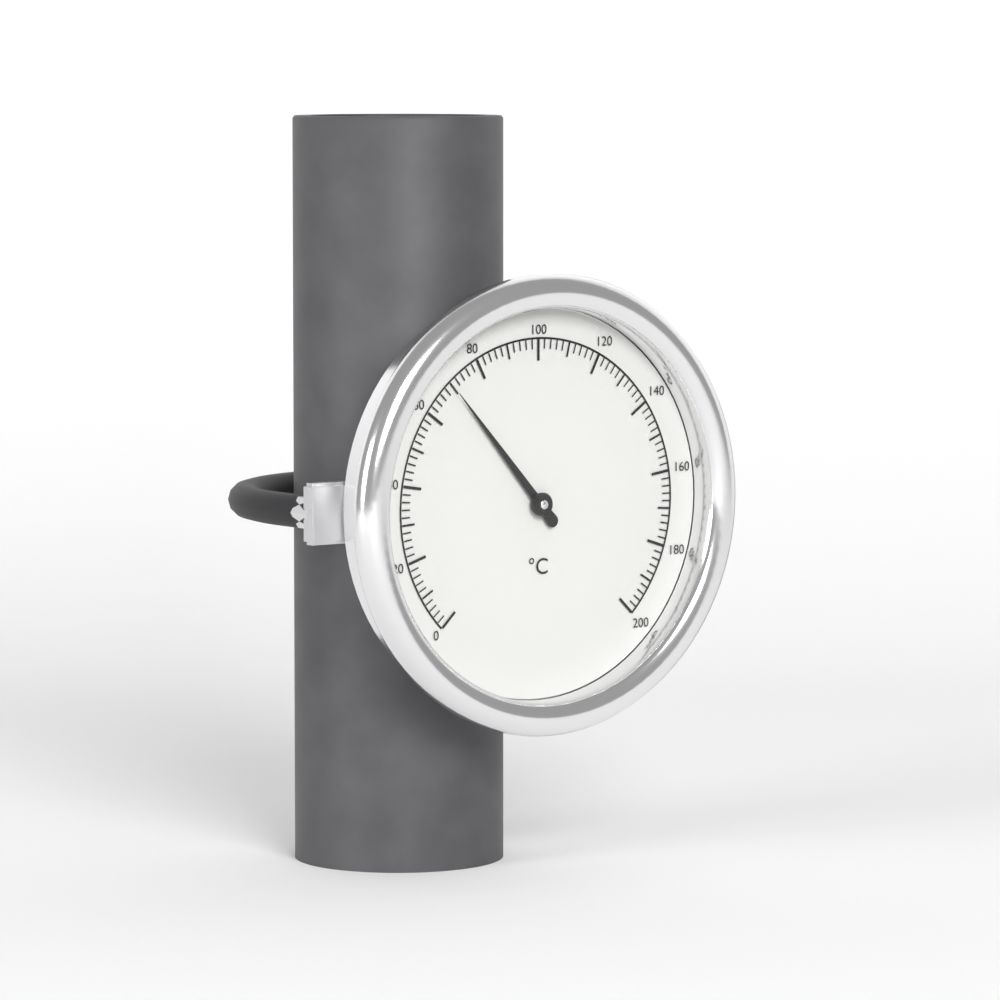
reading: 70 °C
